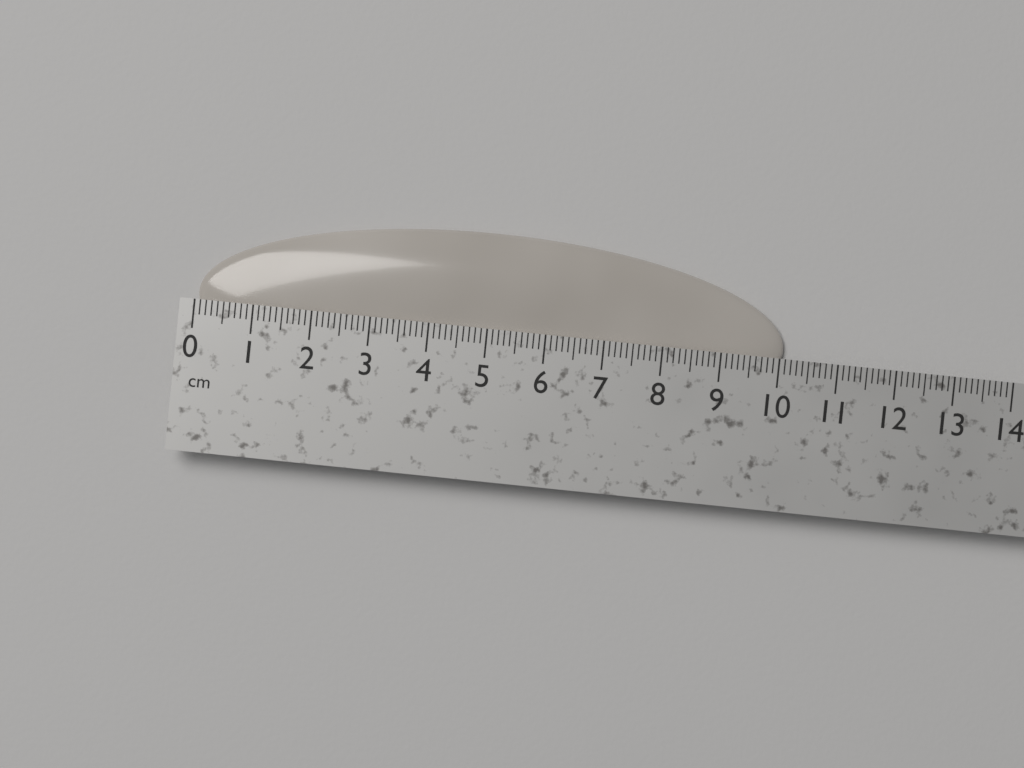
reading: 10.1 cm
